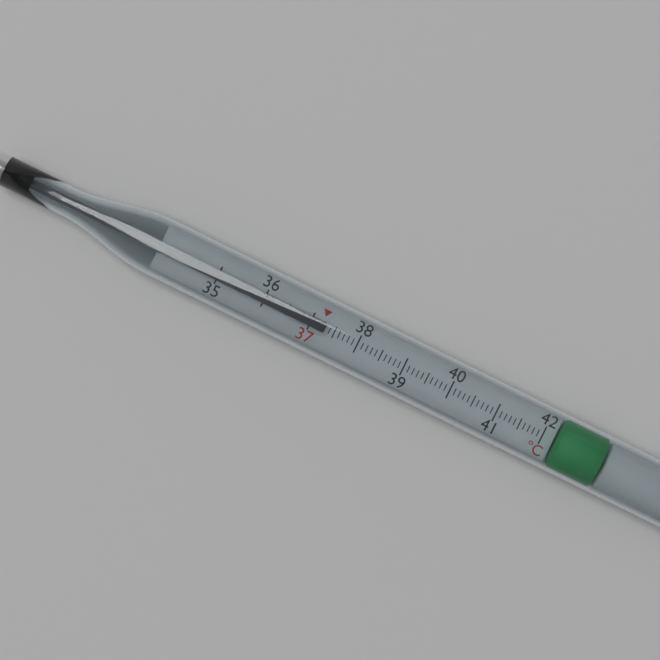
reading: 37.3 °C
